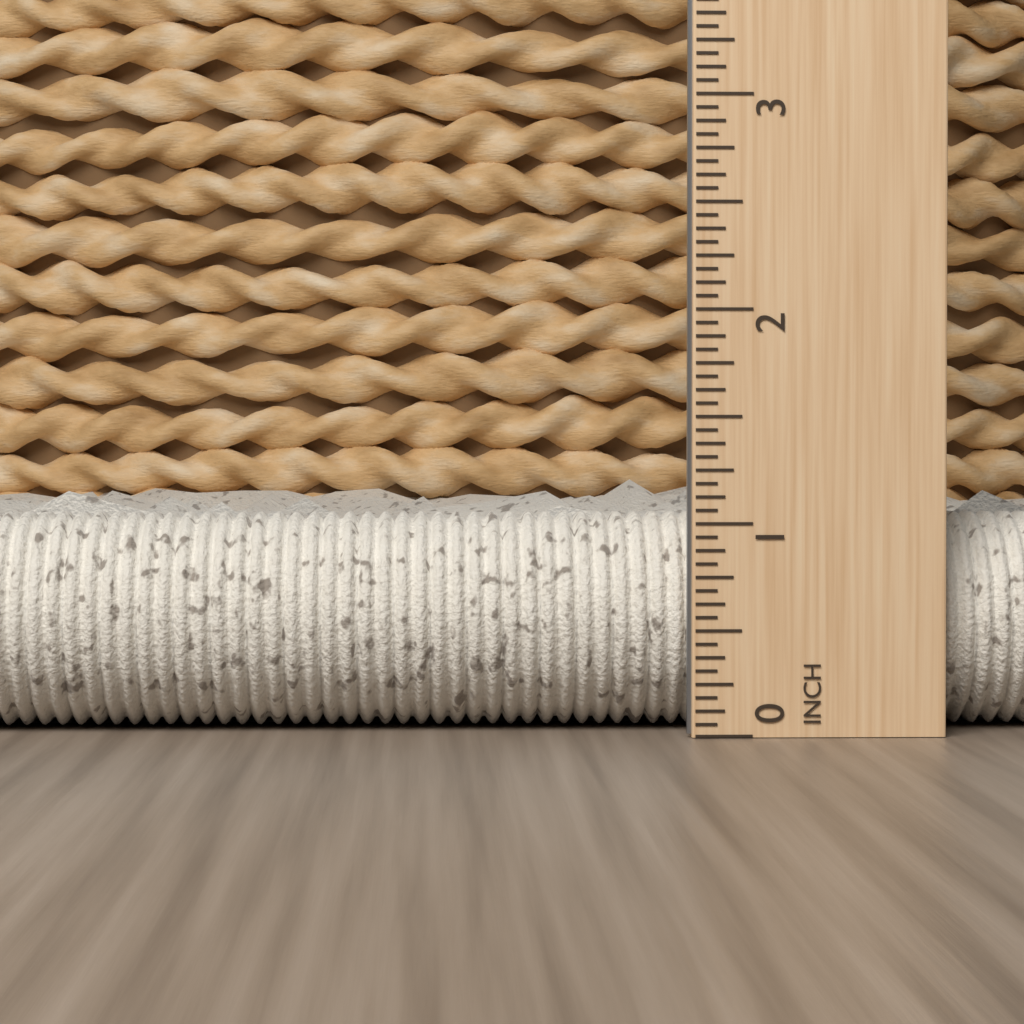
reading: 1.1250 inch
